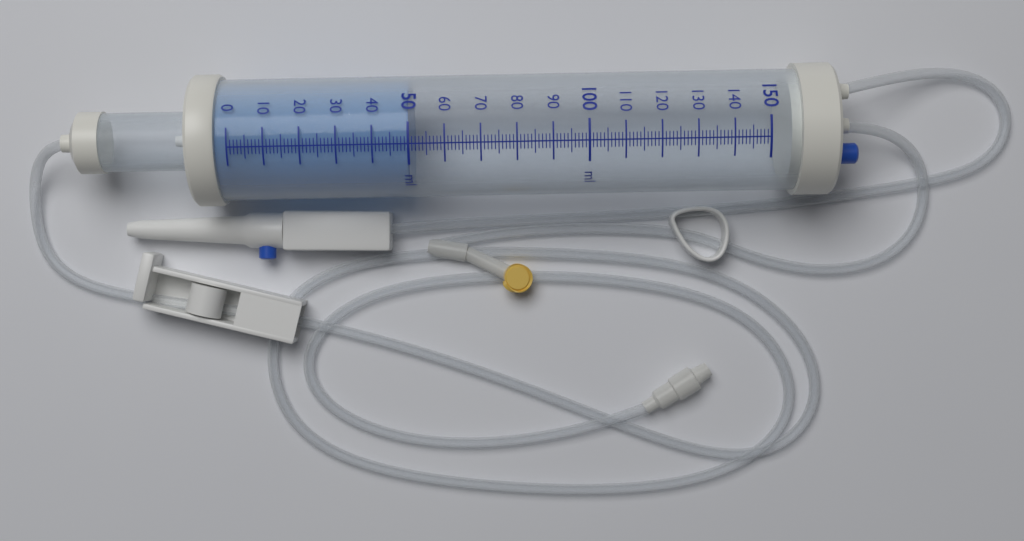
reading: 50 ml
